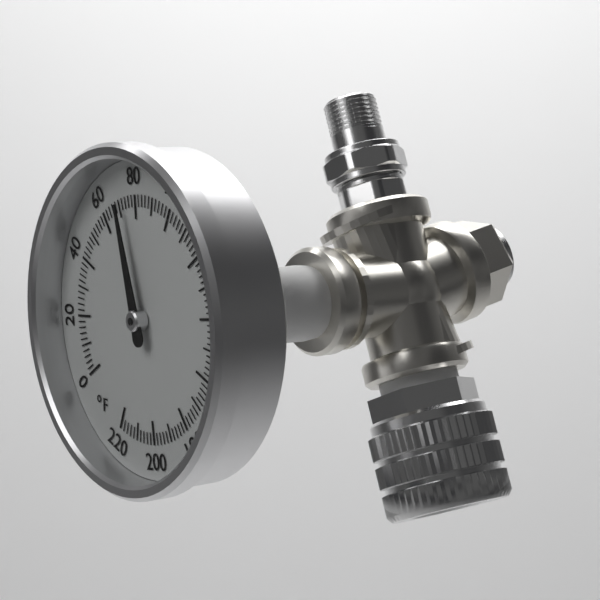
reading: 72 °F
